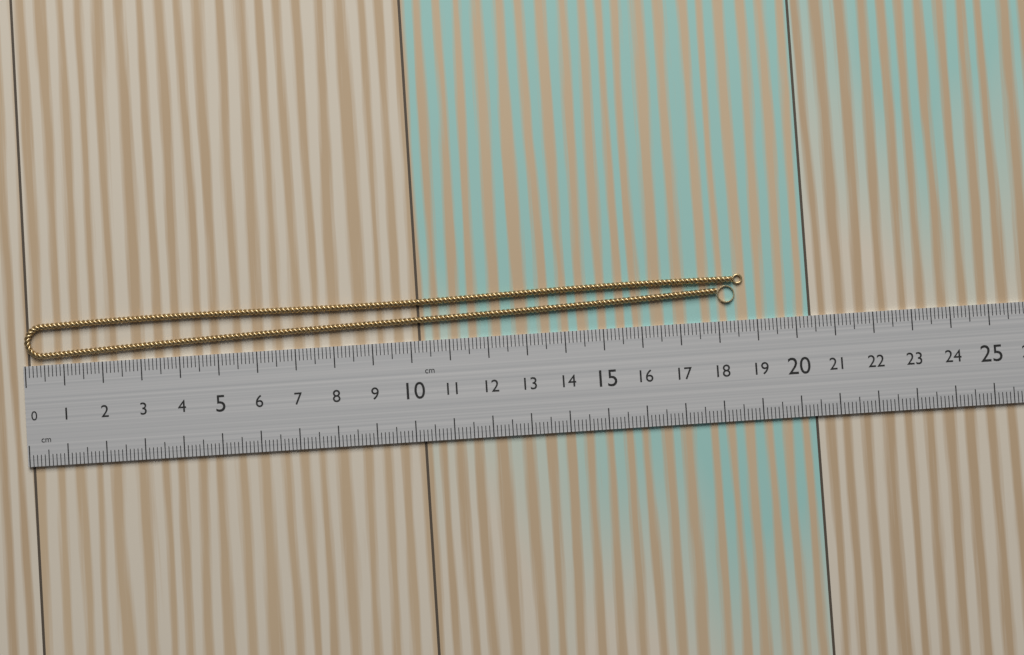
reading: 18.7 cm
